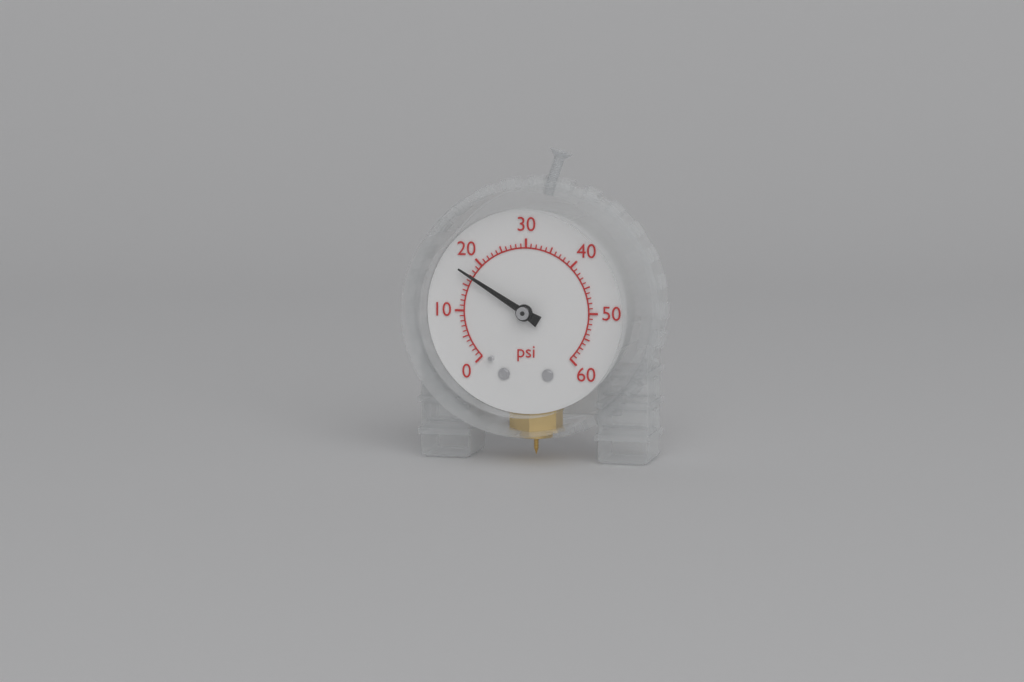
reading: 17 psi
